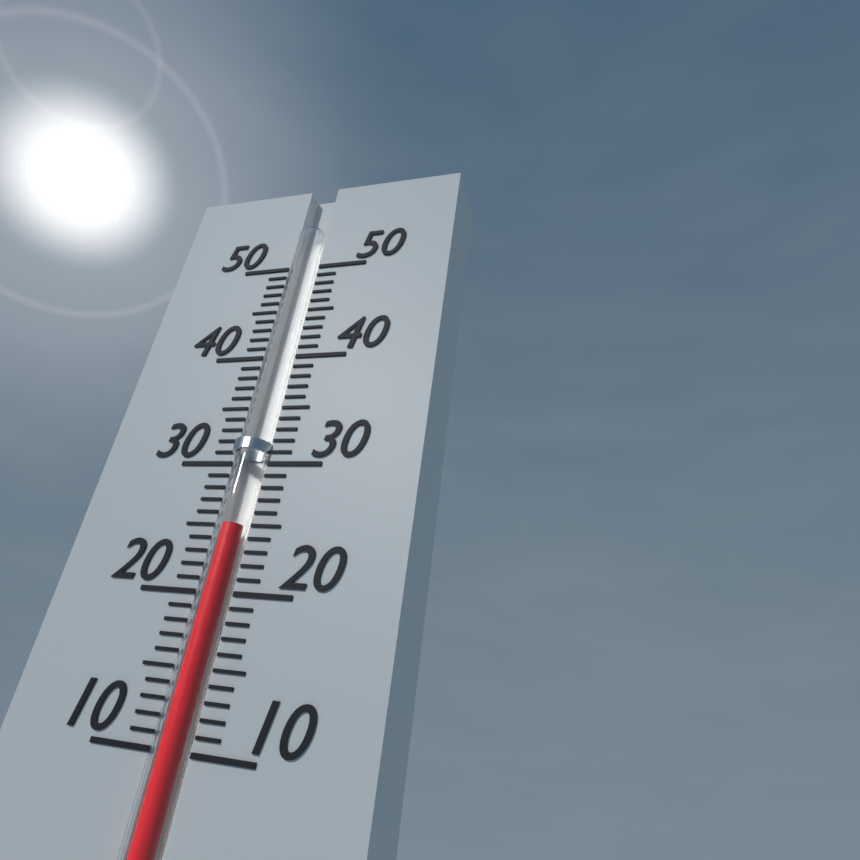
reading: 25 (no unit)
